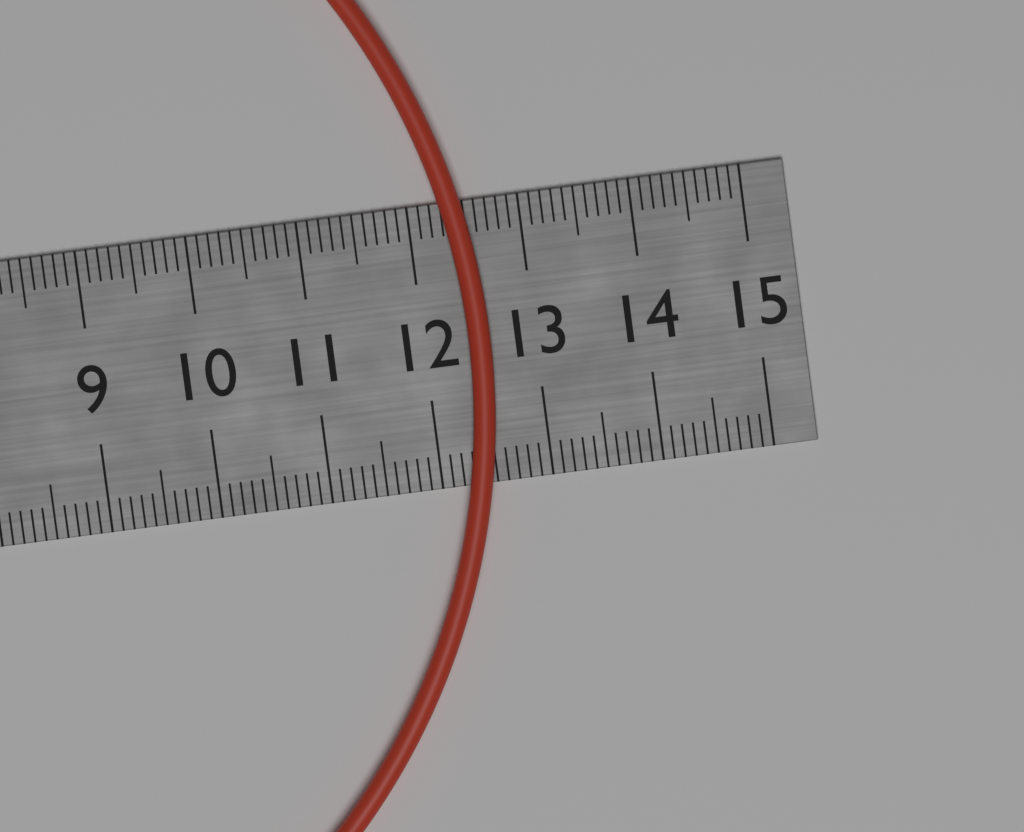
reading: 12.6 cm
